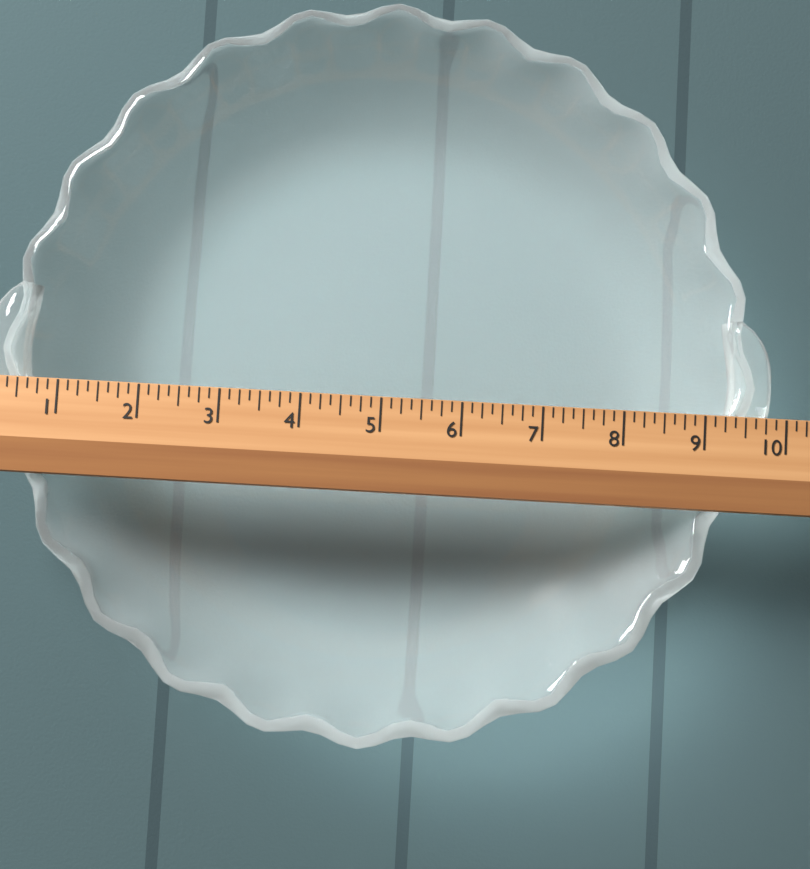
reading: 9.875 (no unit)
